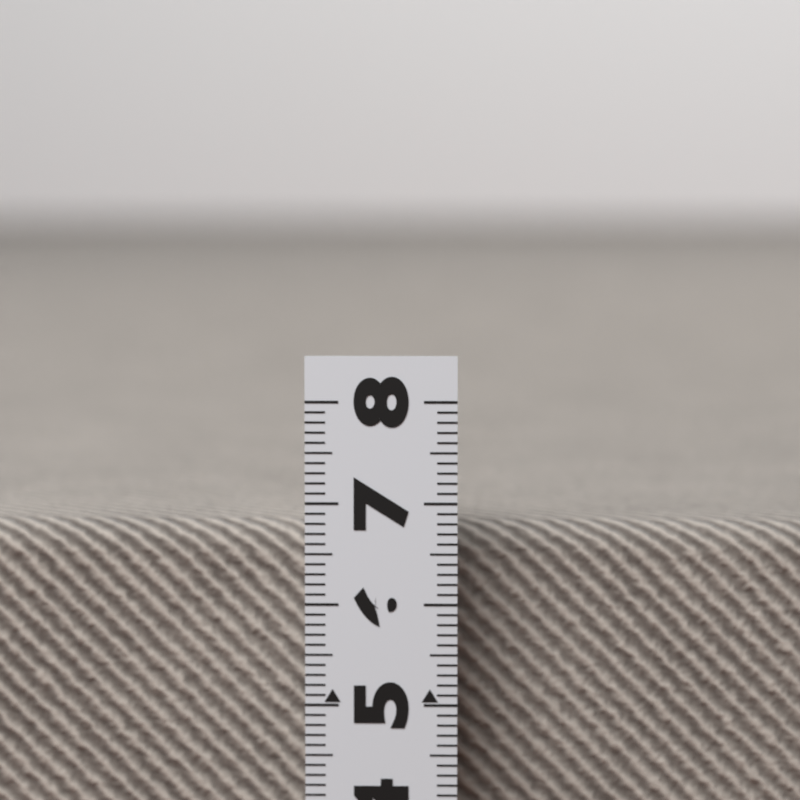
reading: 6.7 (no unit)
